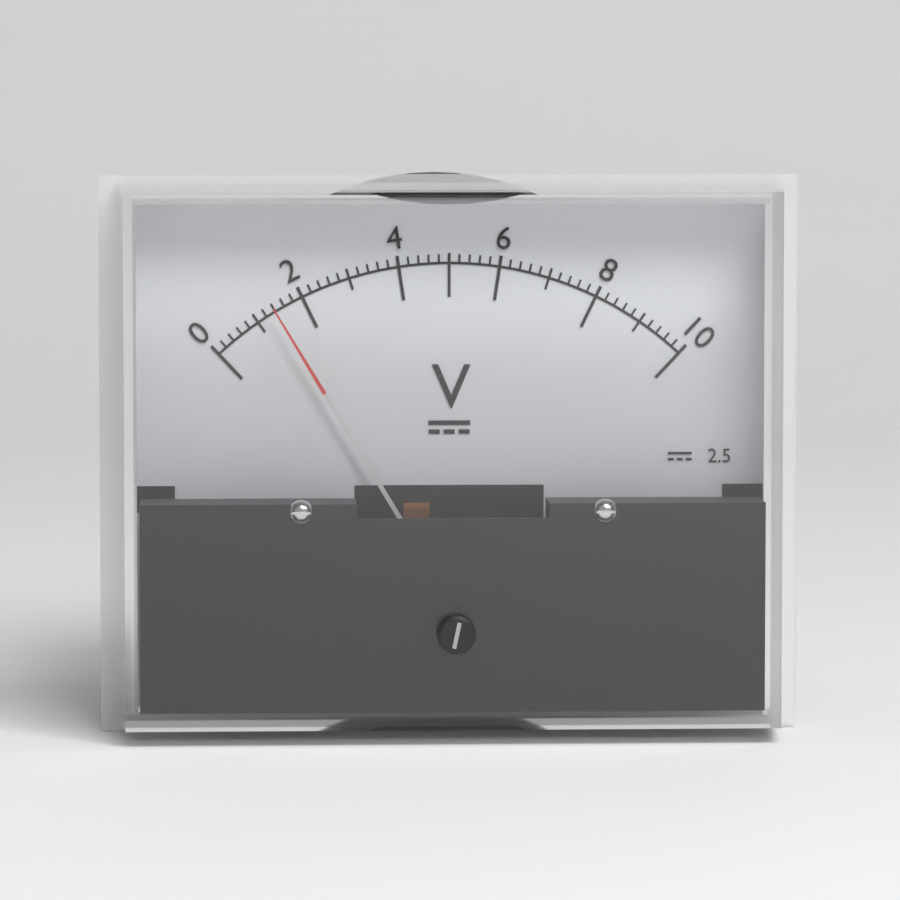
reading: 1.4 V
